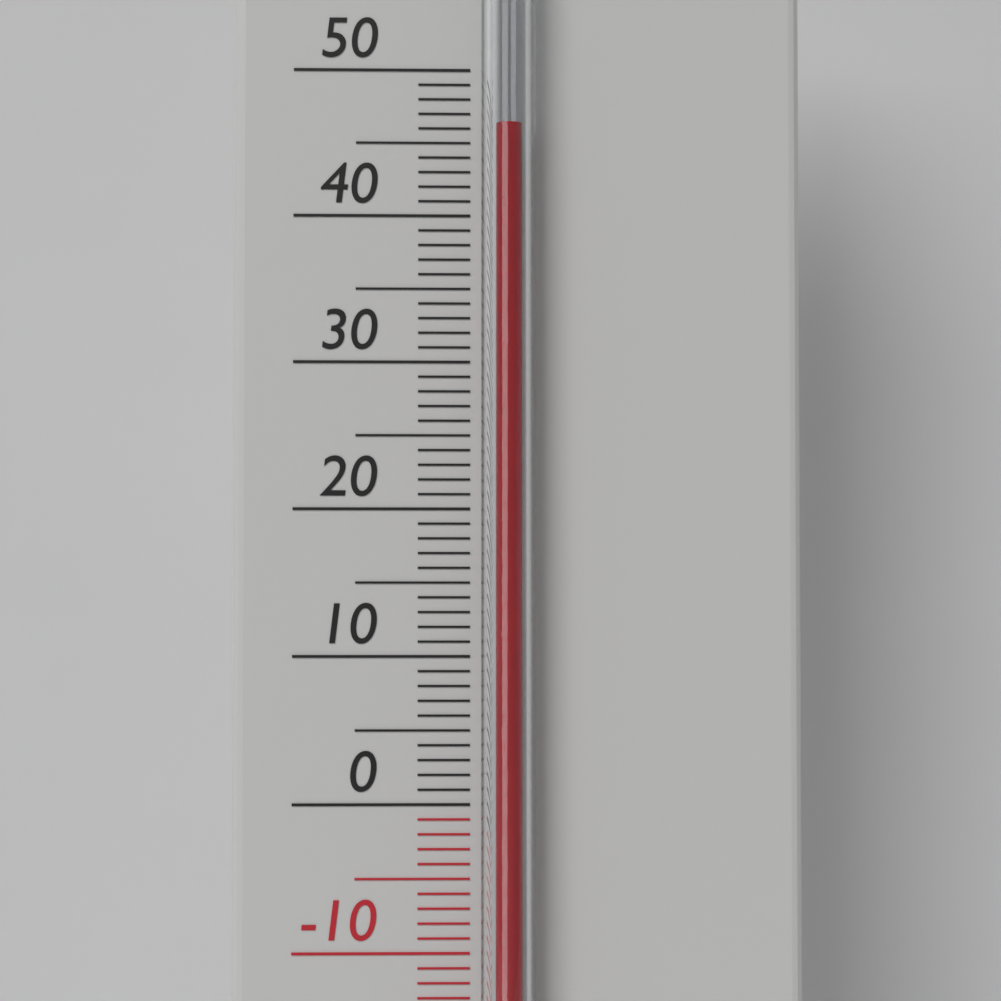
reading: 46 °C
